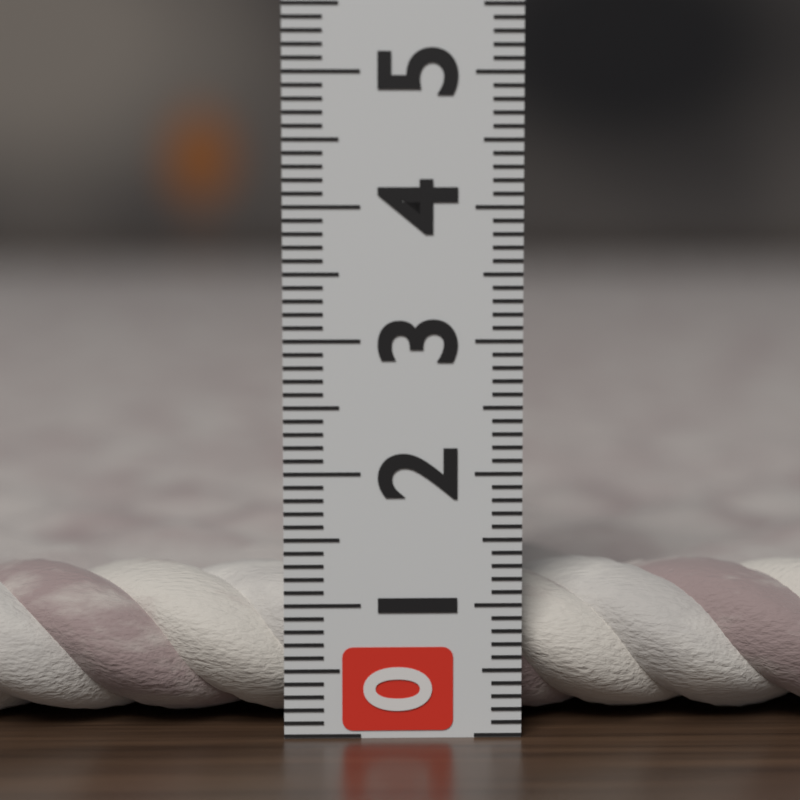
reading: 1.2 (no unit)
